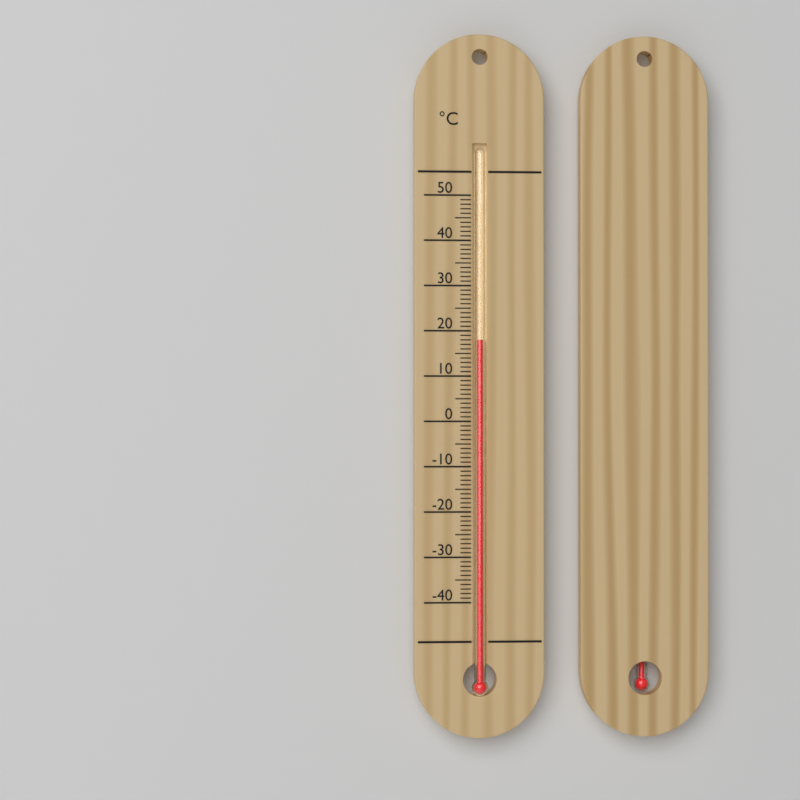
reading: 18 °C
